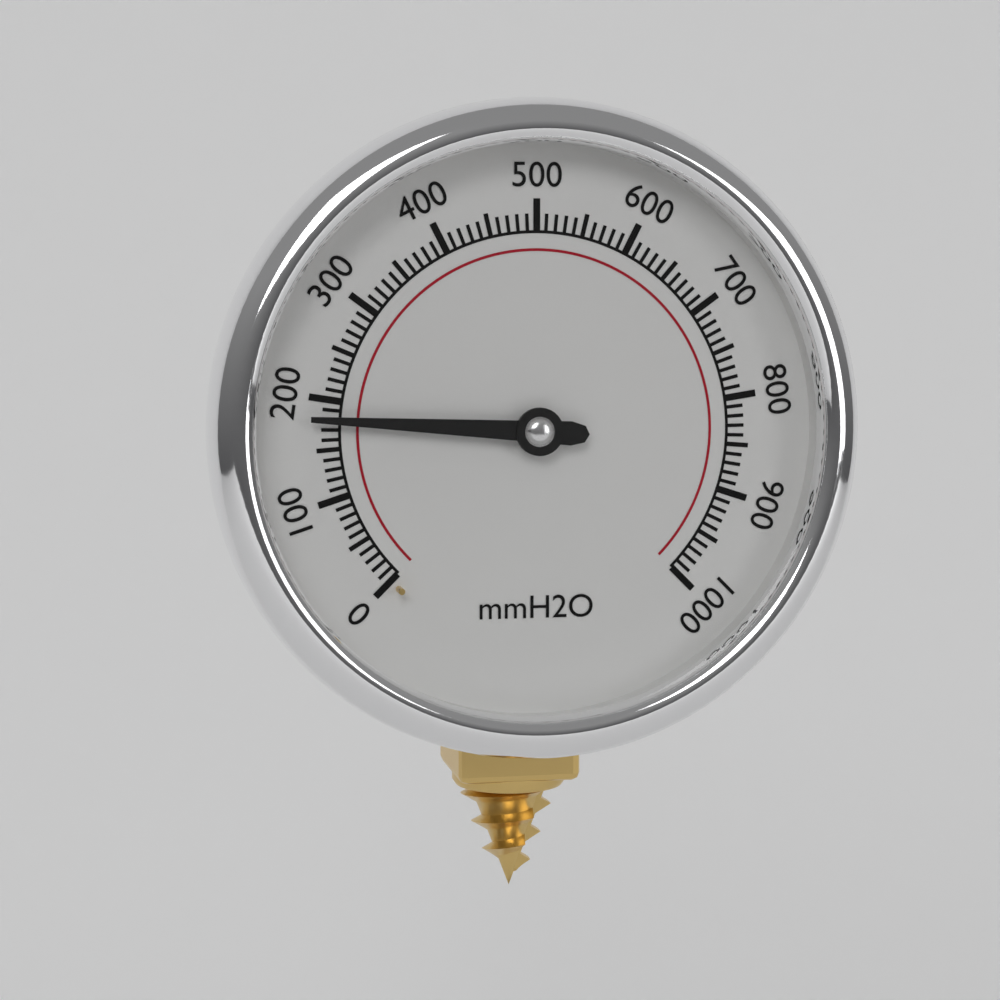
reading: 180 mmH2O
